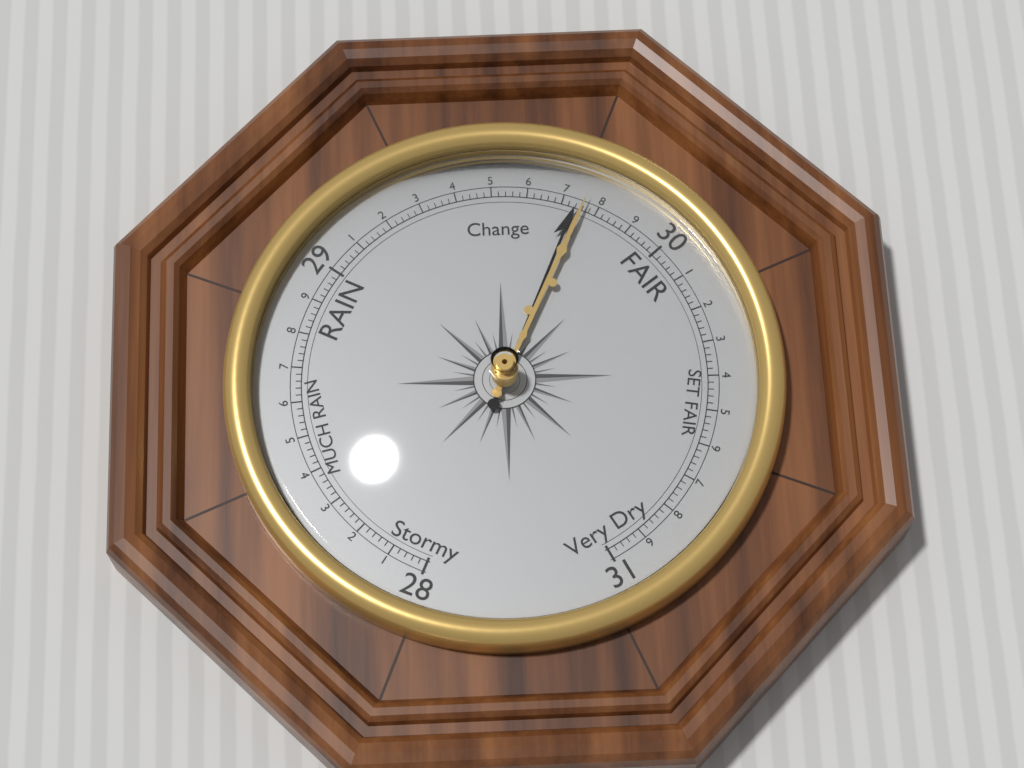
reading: 29.74 (no unit)
